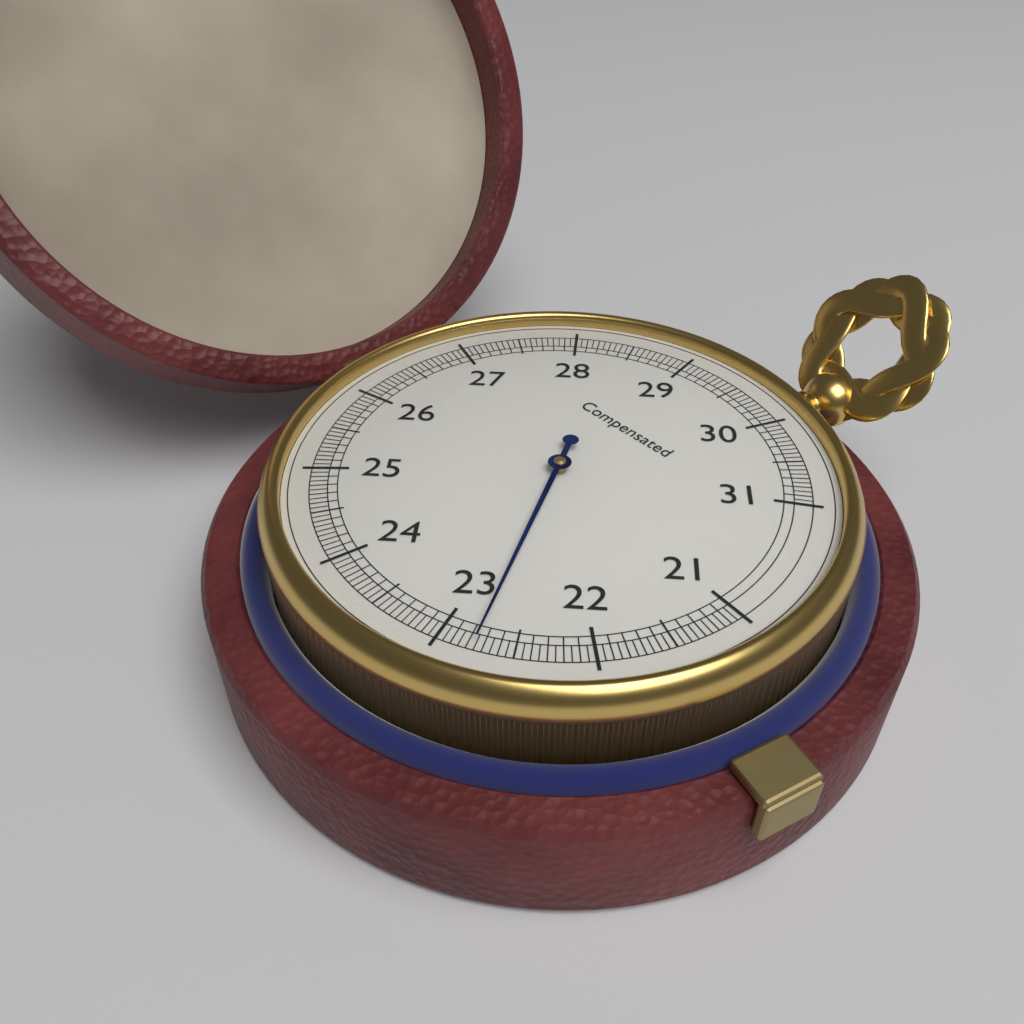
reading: 22.75 (no unit)
